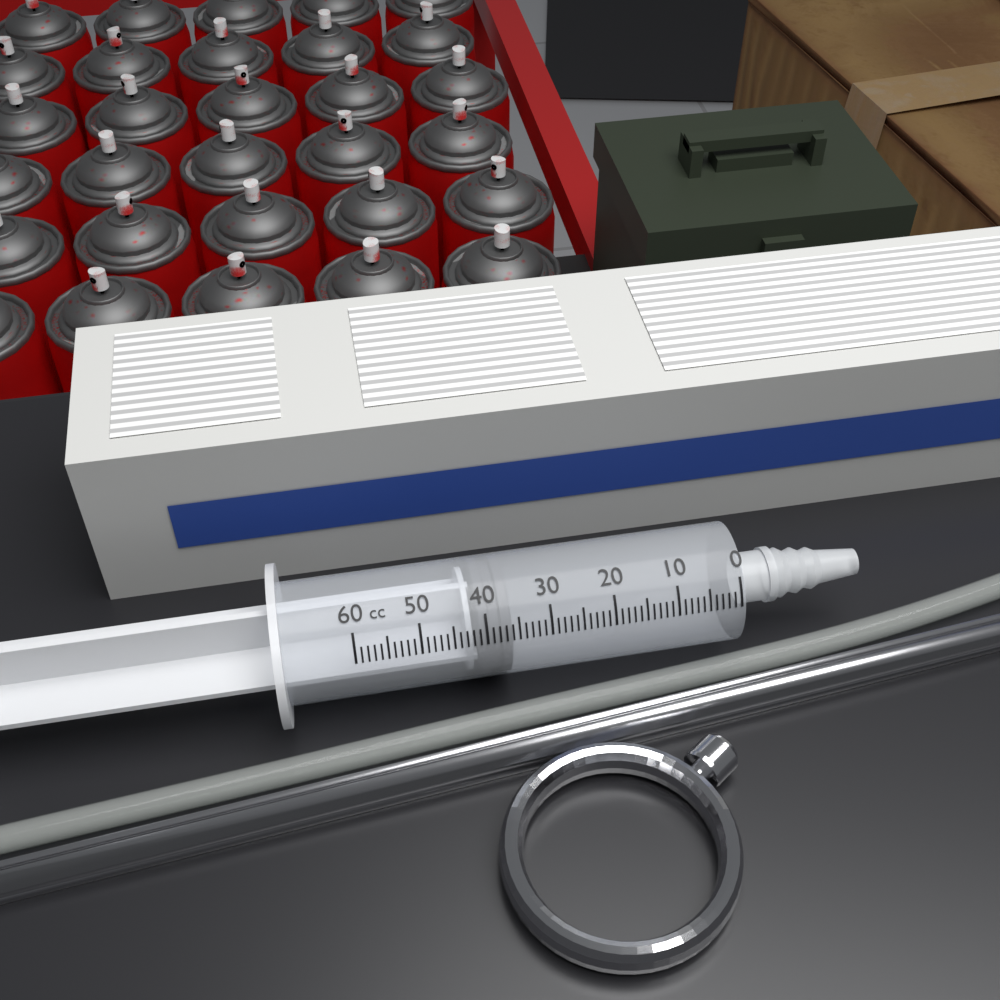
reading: 36 cc
